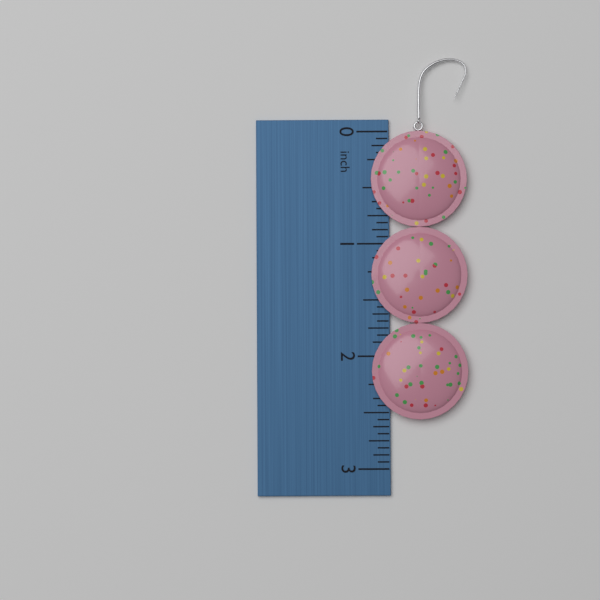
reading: 2.5625 inch
